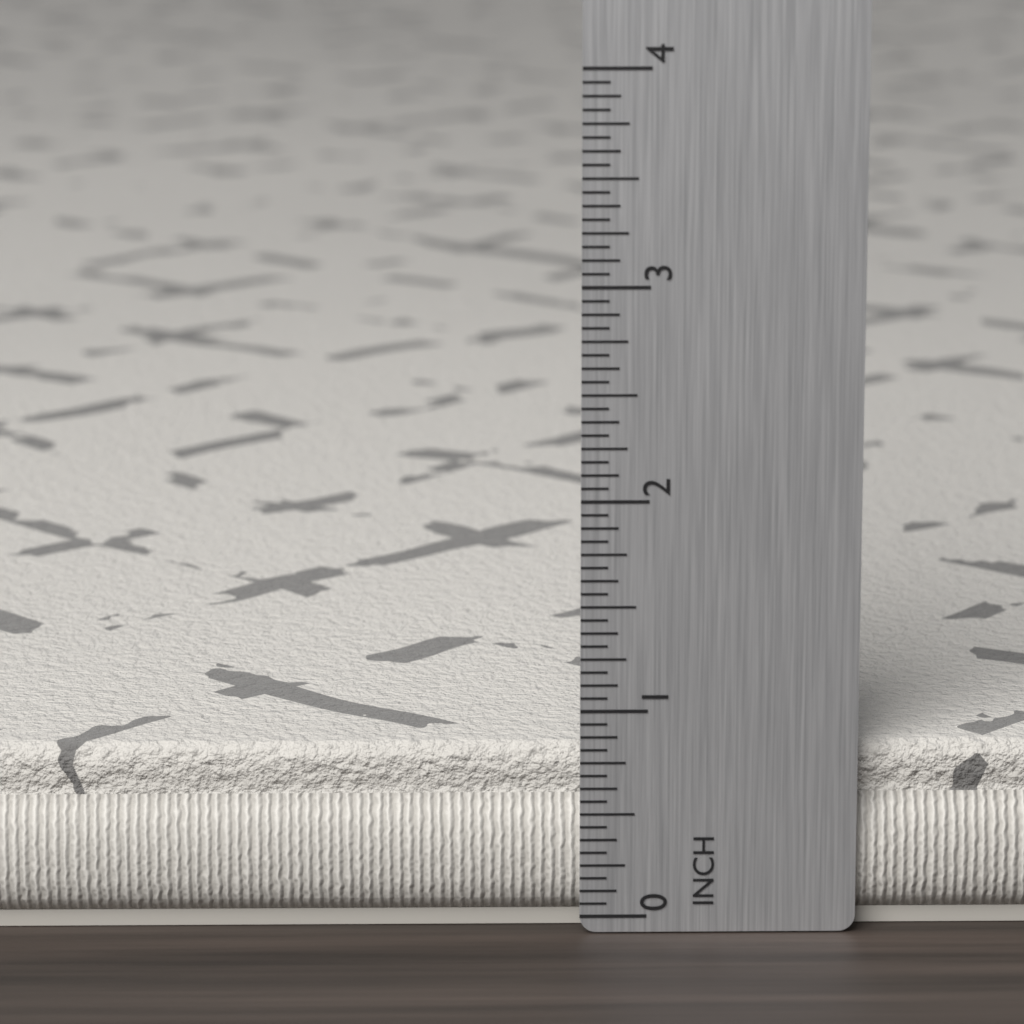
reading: 0.8125 in
